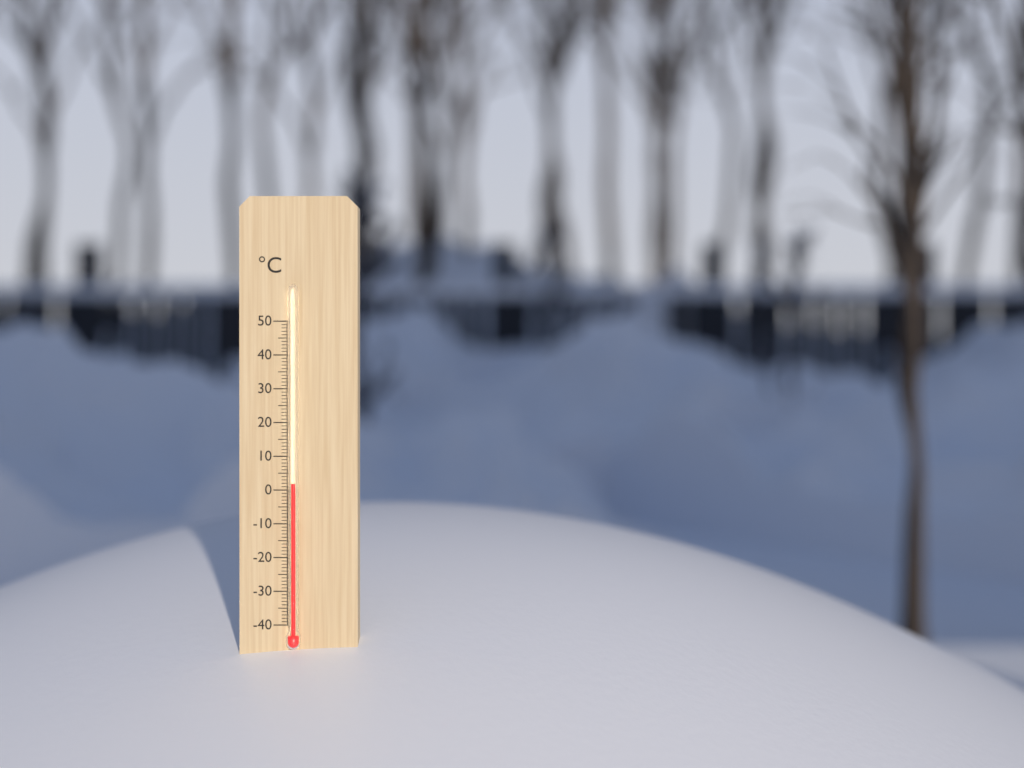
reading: 2 °C
